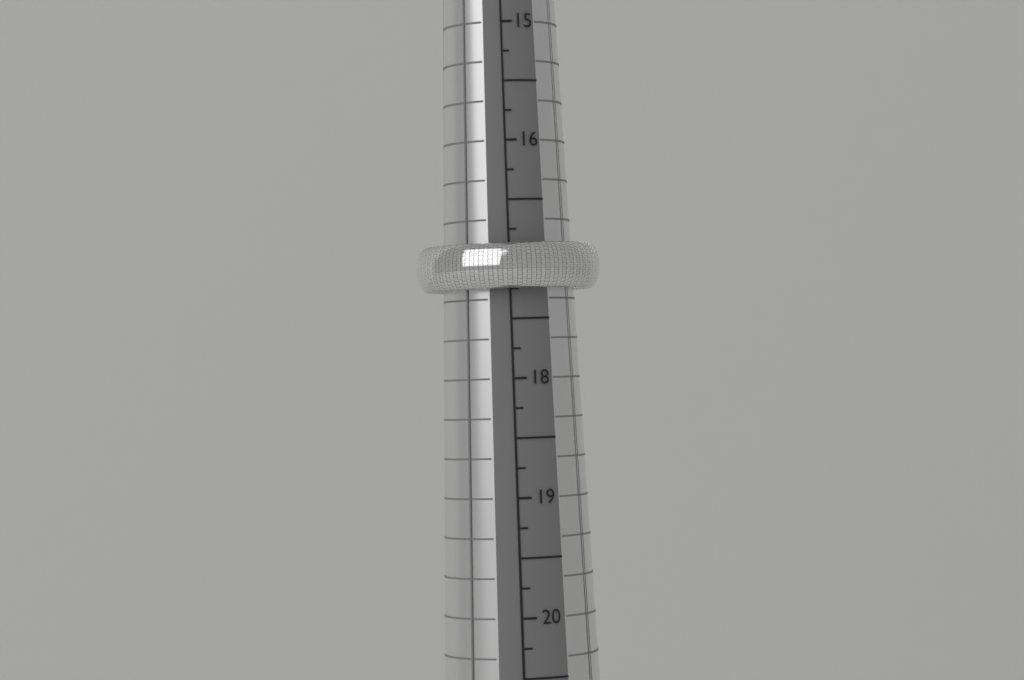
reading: 17.25 mm
